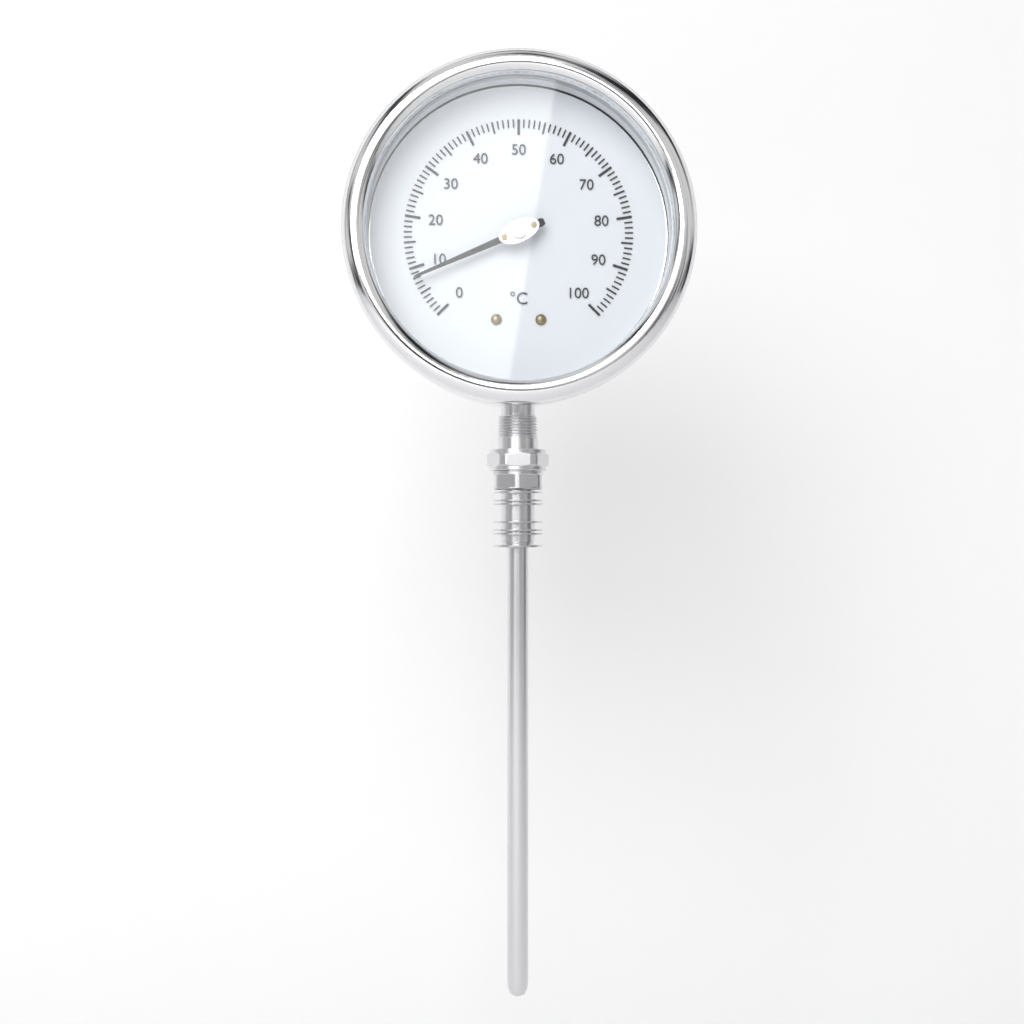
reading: 8 °C
